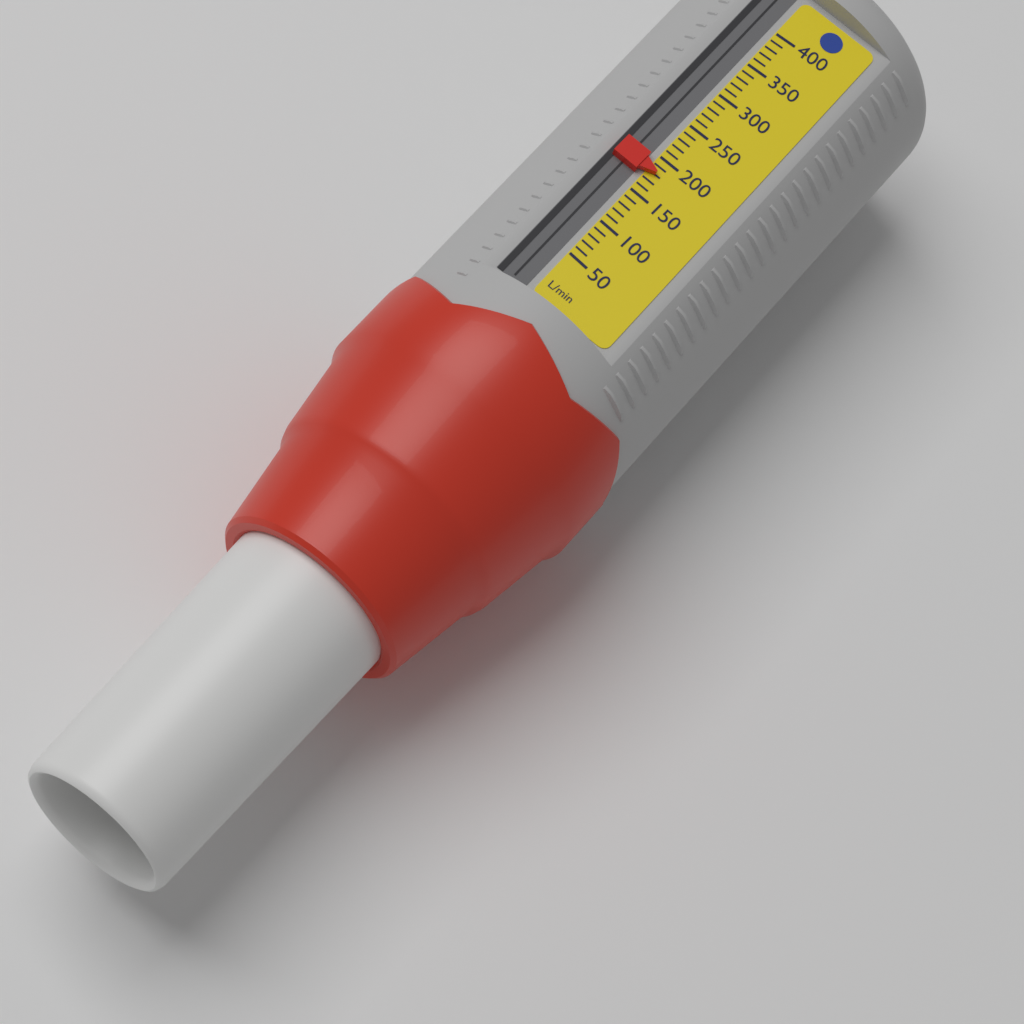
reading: 180 L/min
